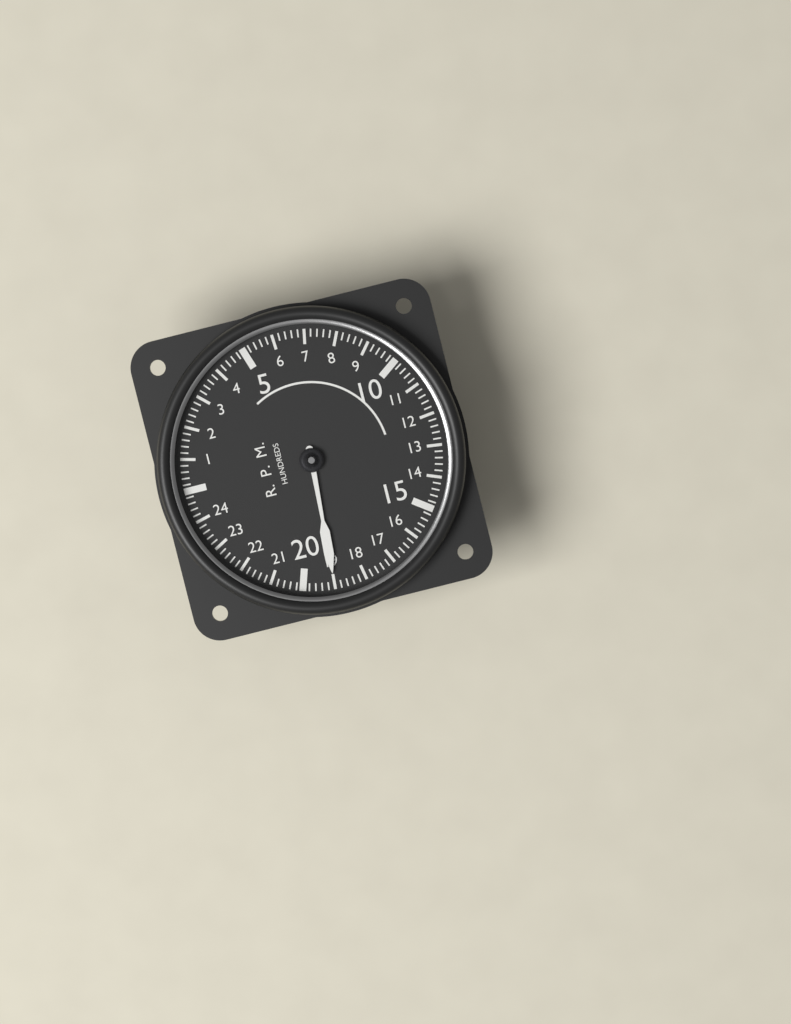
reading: 19.0 RPM x100
